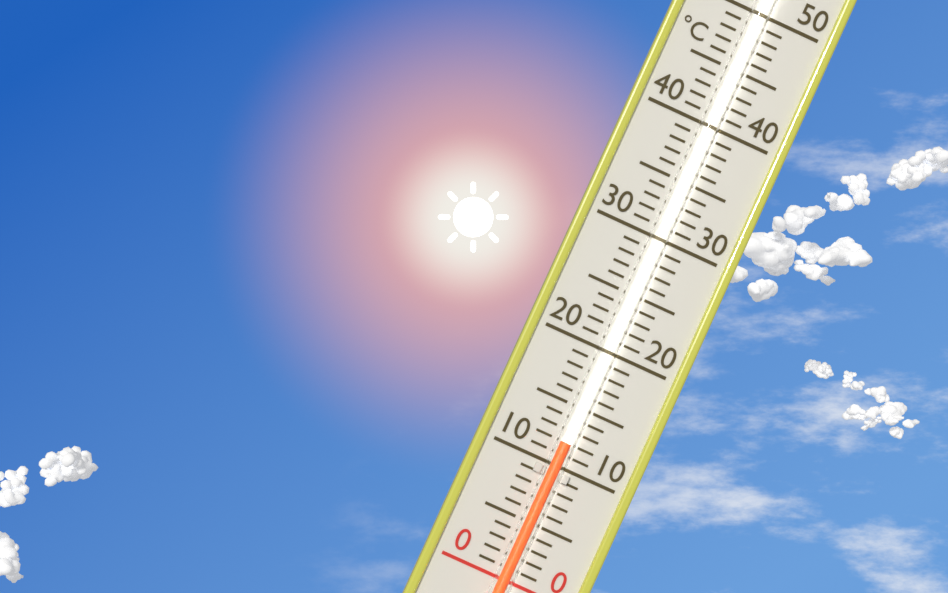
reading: 12 °C
